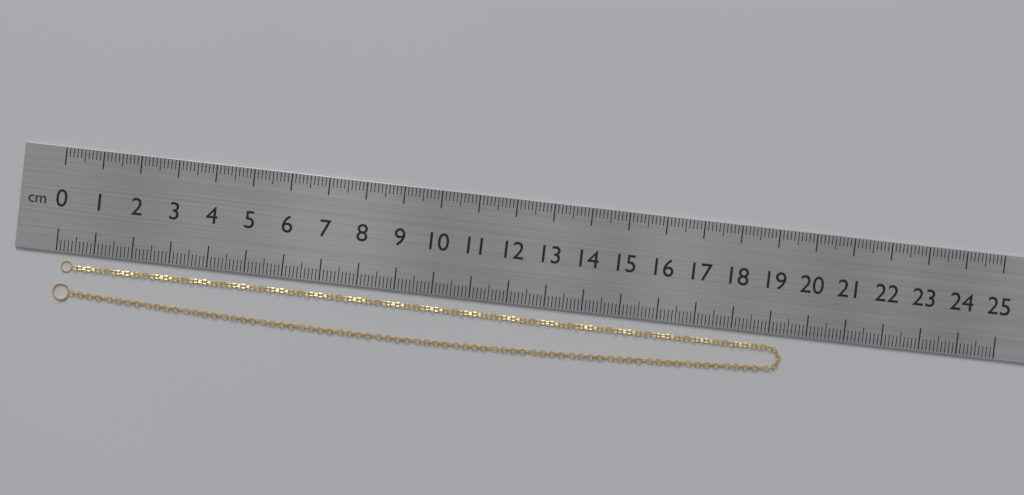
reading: 19.4 cm
